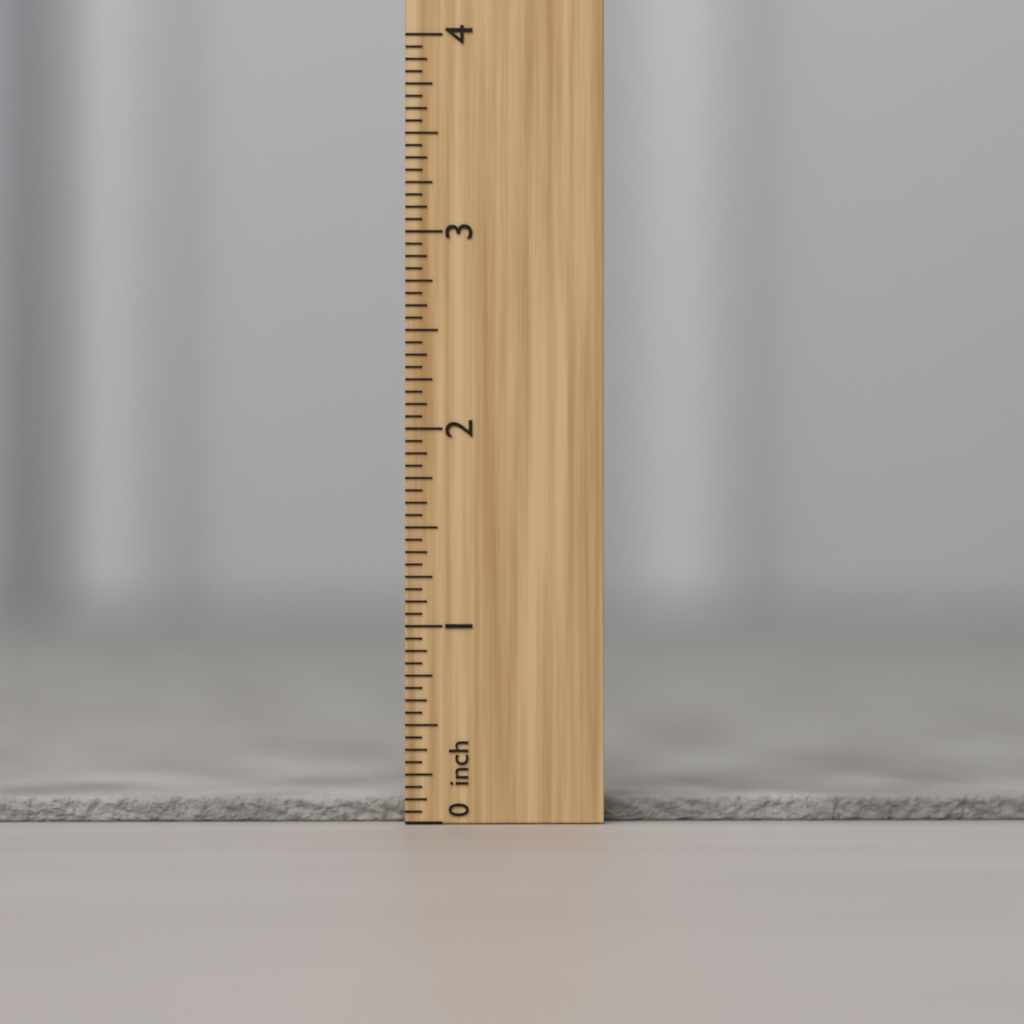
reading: 0.1250 inch
